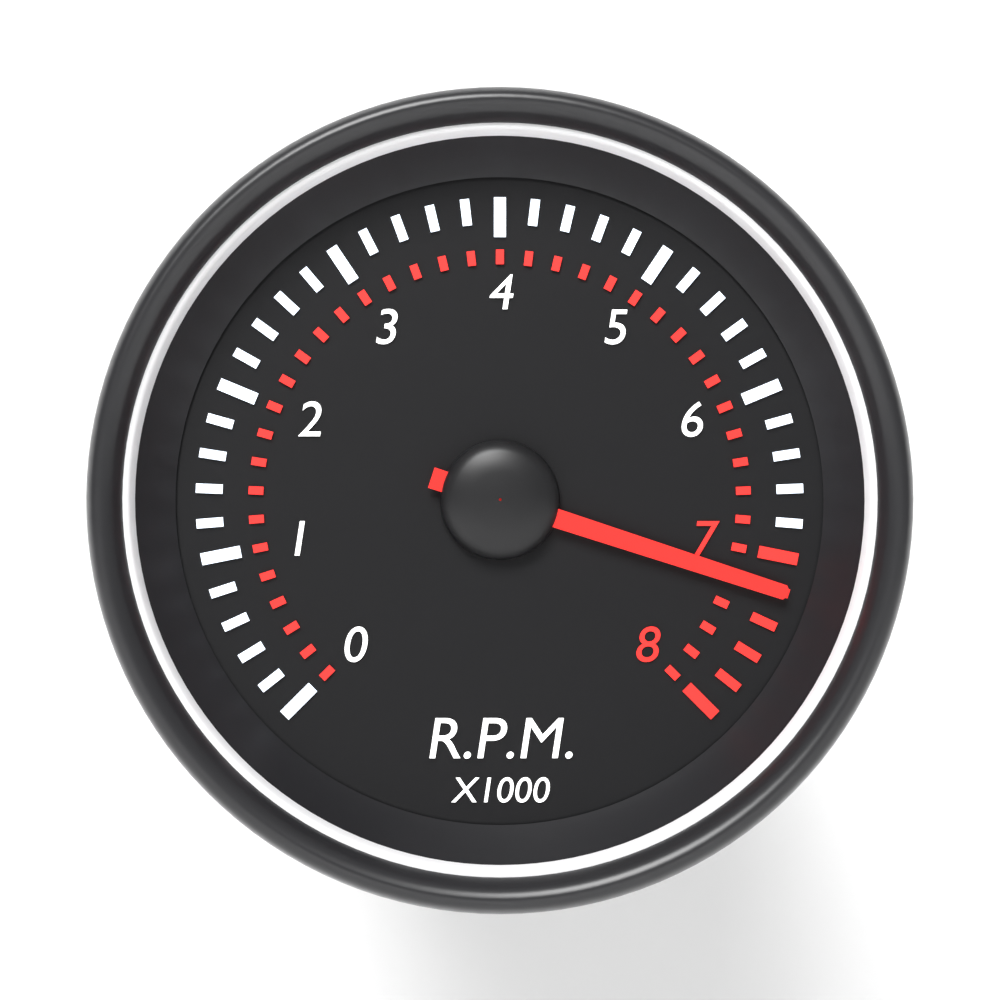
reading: 7.2 x1000 RPM
